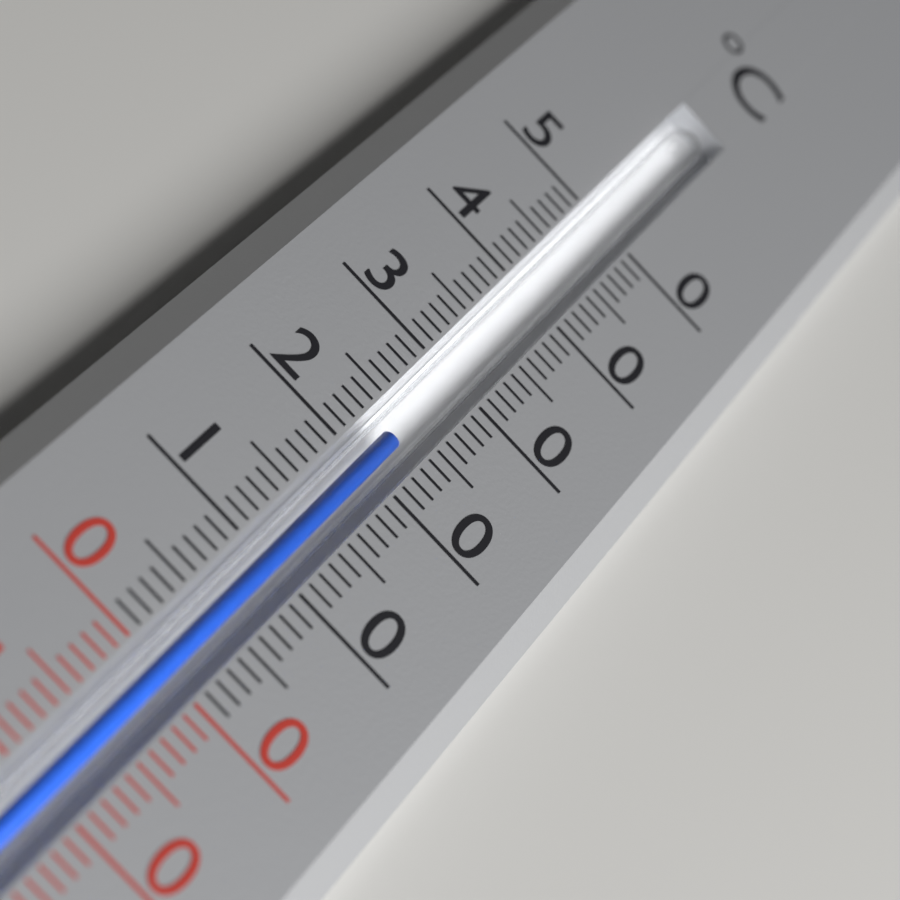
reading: 23 °C
